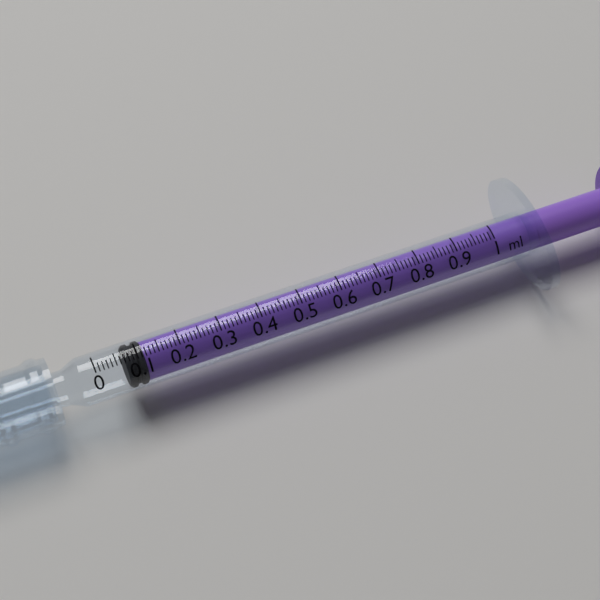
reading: 0.07 ml
